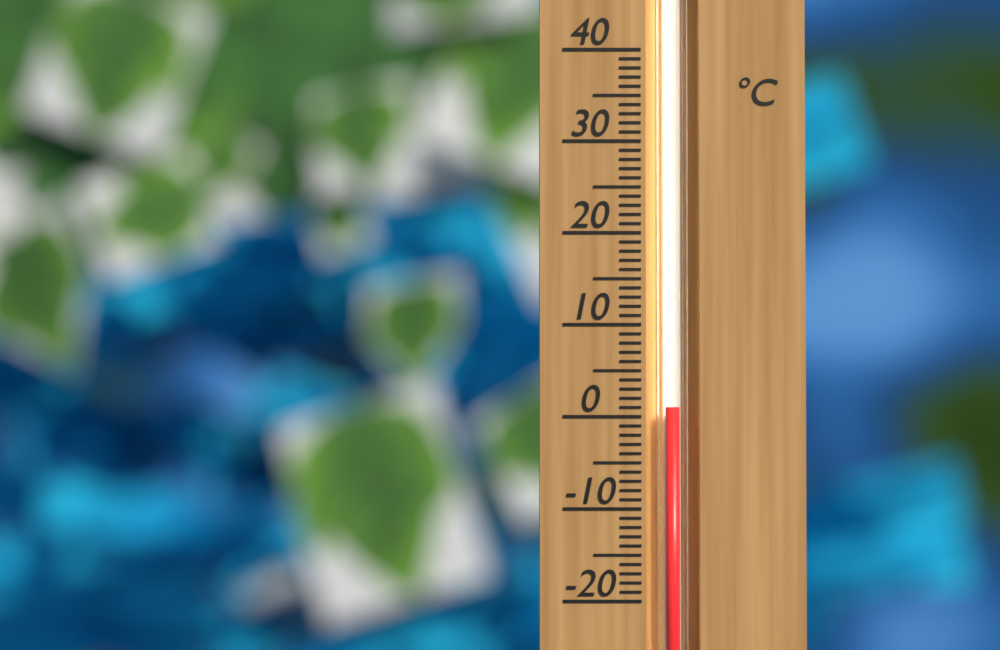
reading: 1 °C
